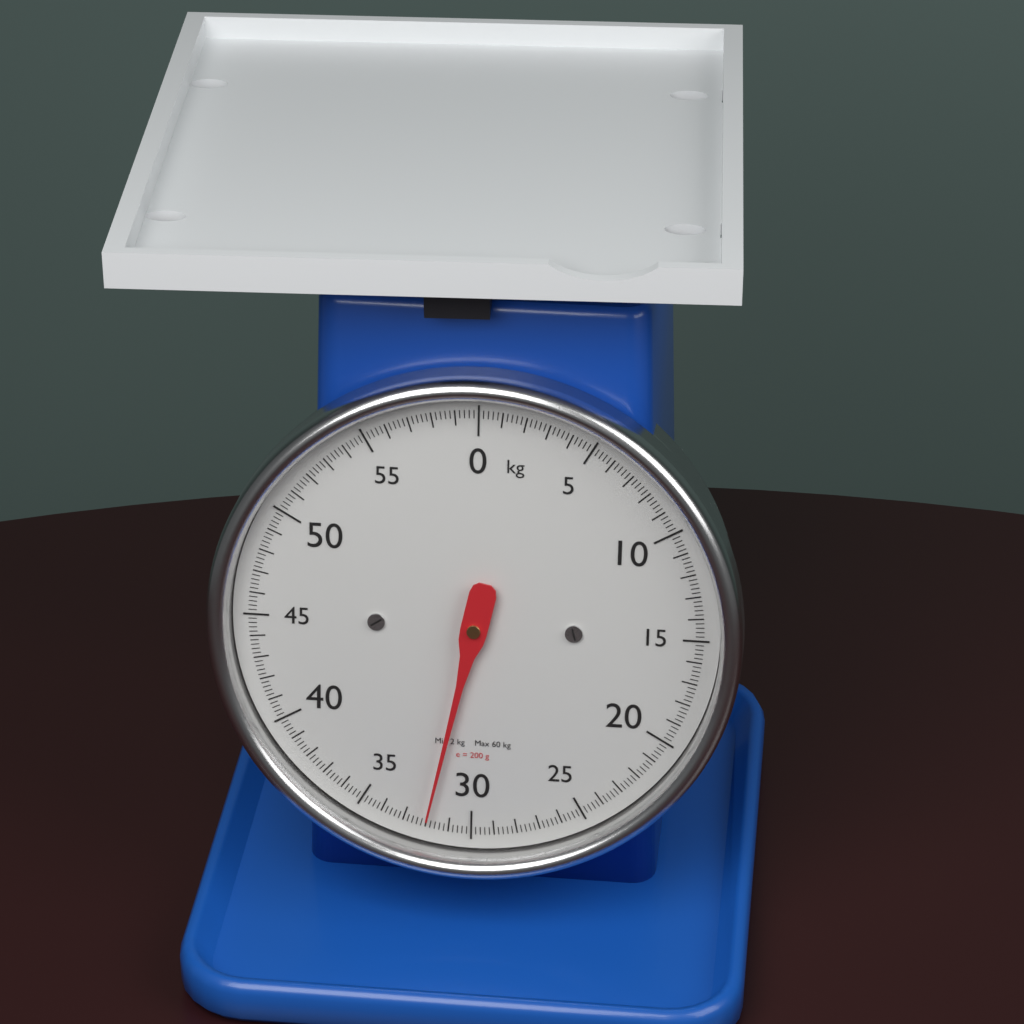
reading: 32.0 kg
